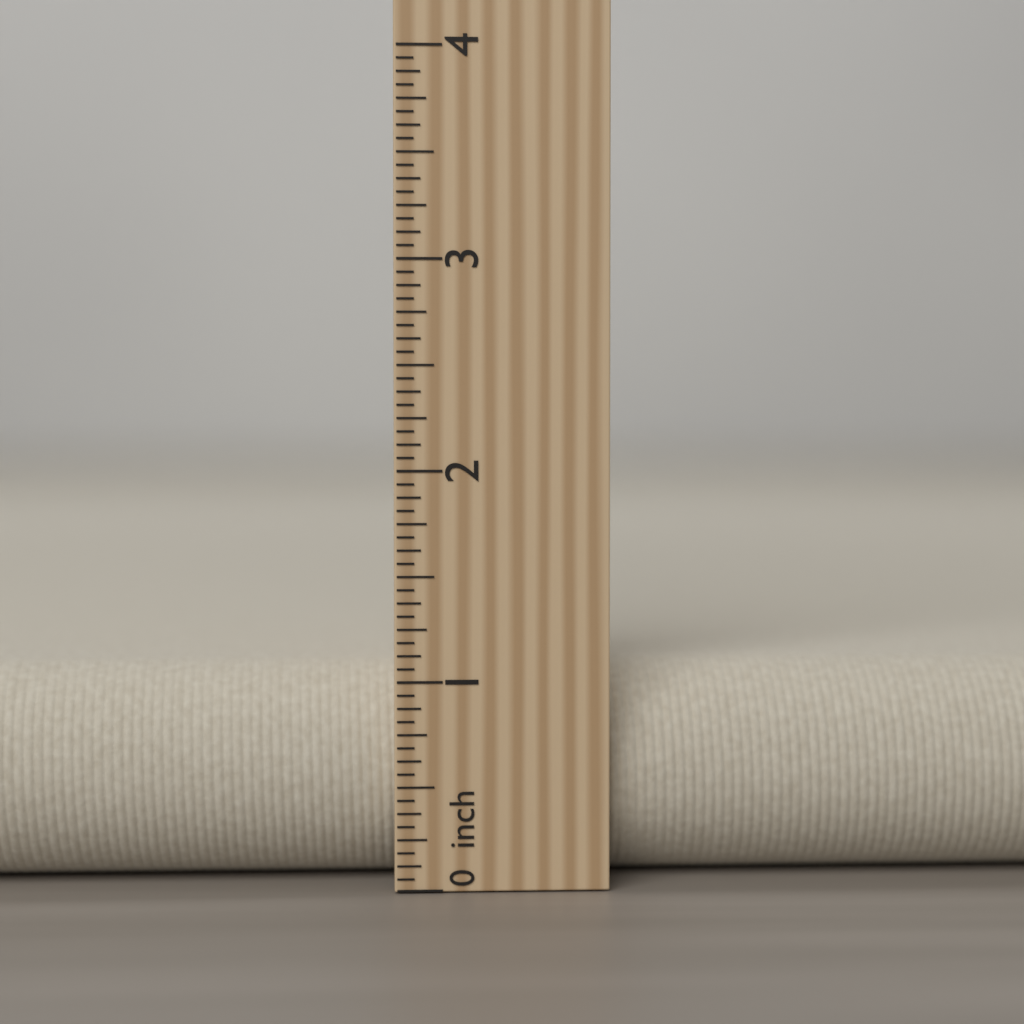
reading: 1.0625 inch
